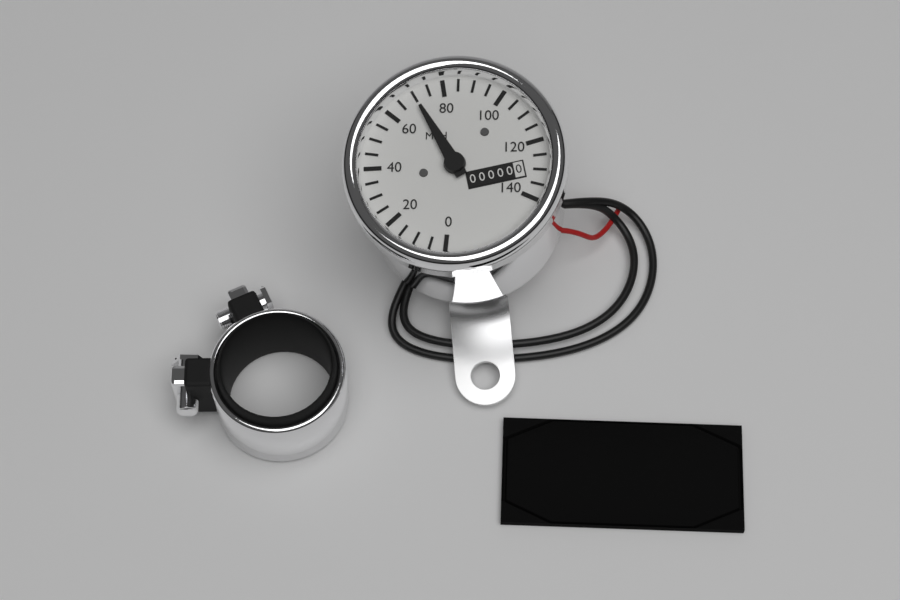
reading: 70 MPH
